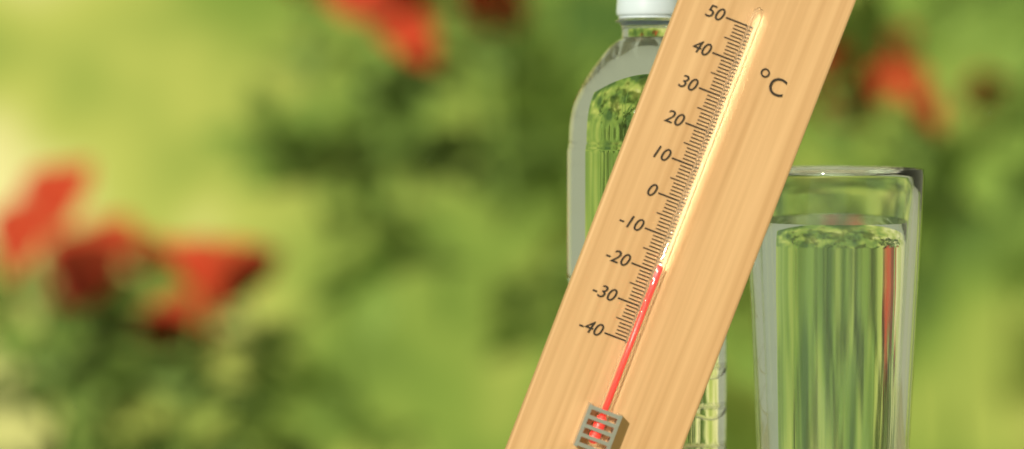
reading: -18 °C
